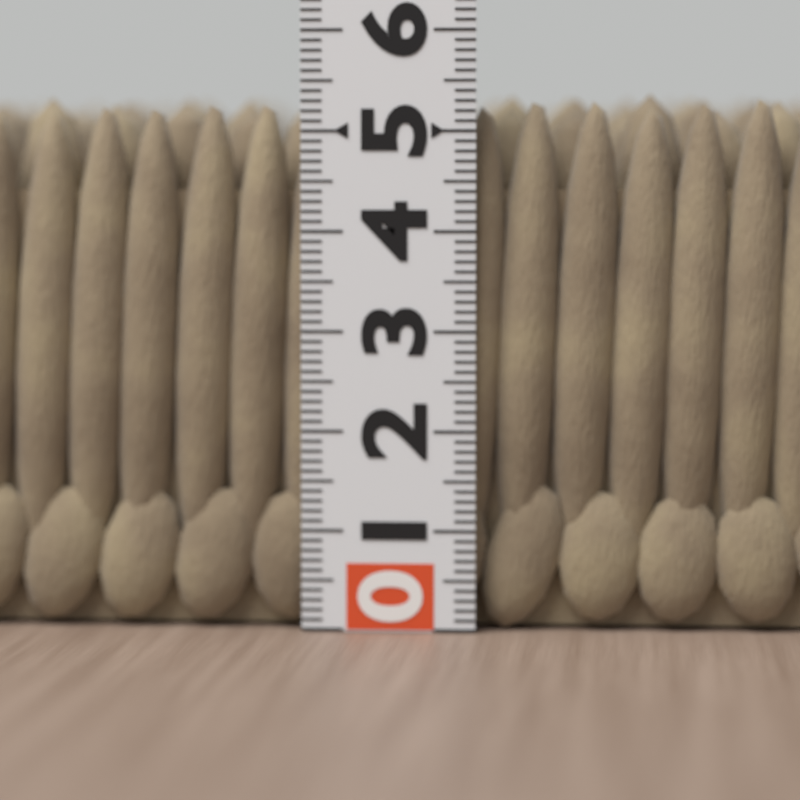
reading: 5.4 (no unit)
